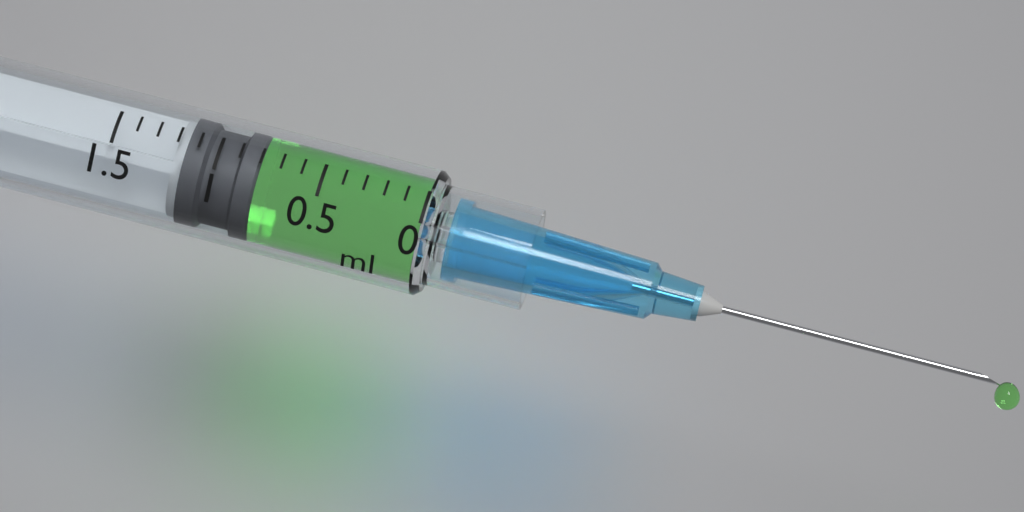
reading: 0.8 ml
